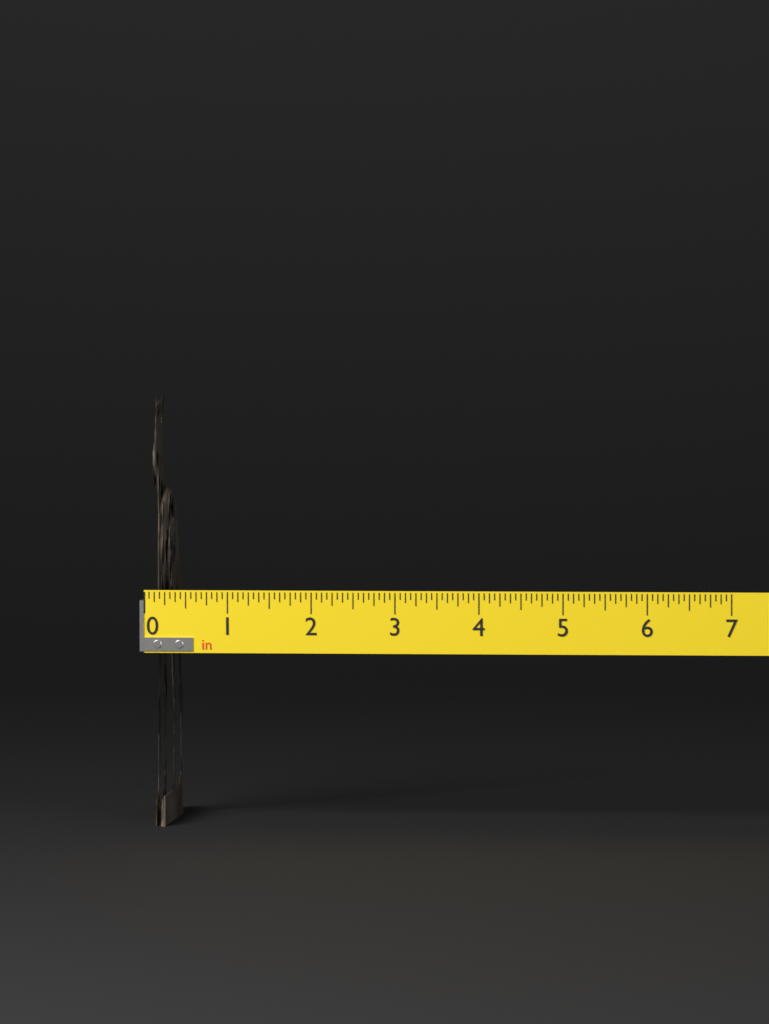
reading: 0.3125 in
